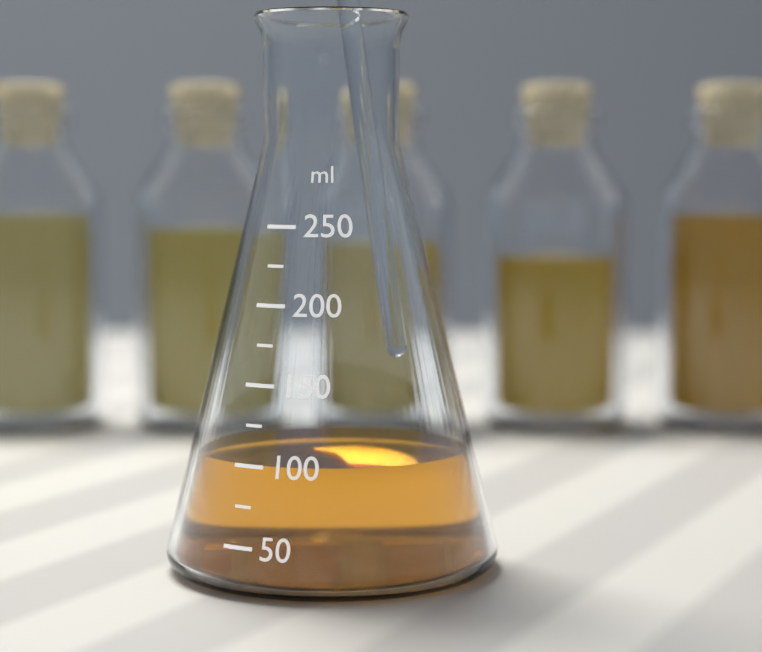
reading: 100 ml
